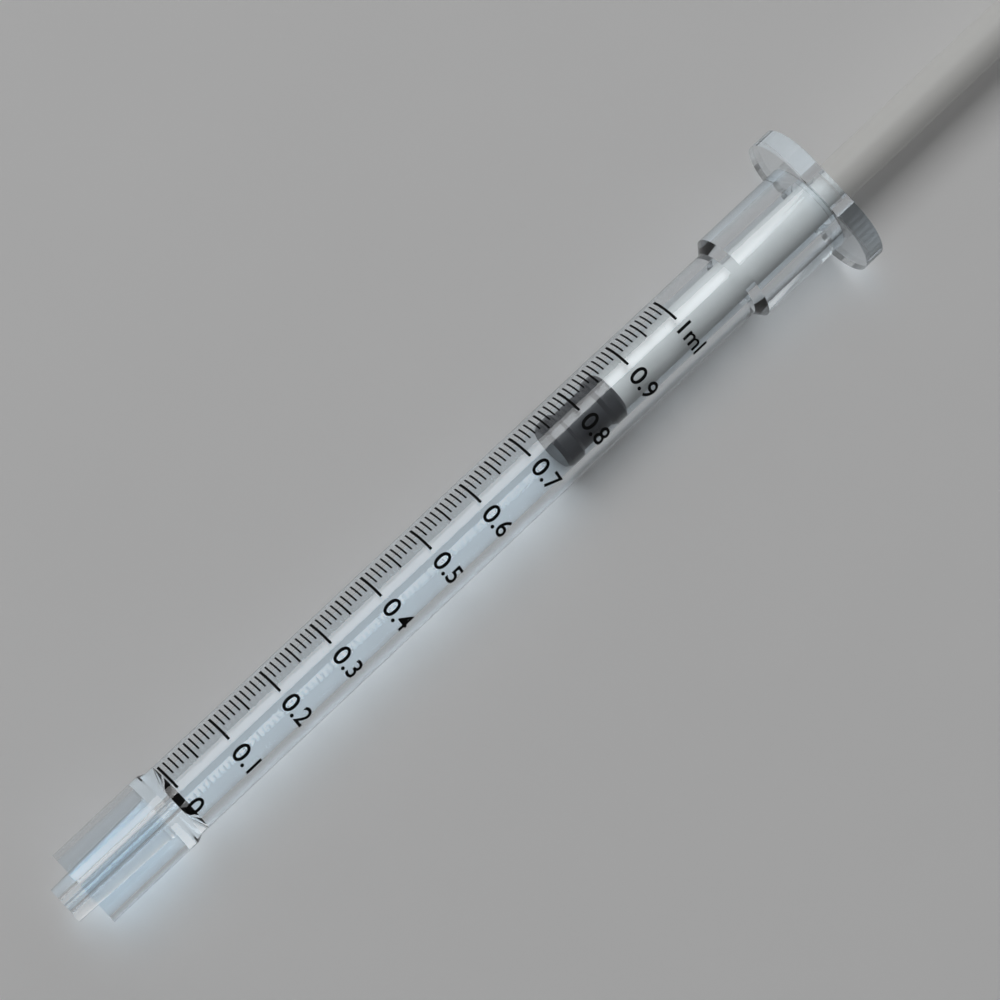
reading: 0.74 ml
